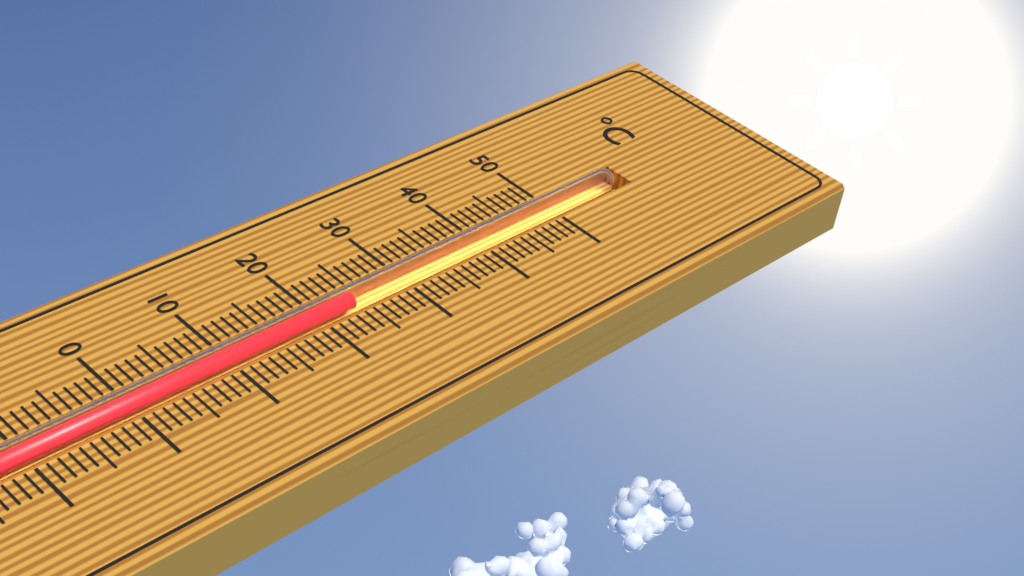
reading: 24 °C
